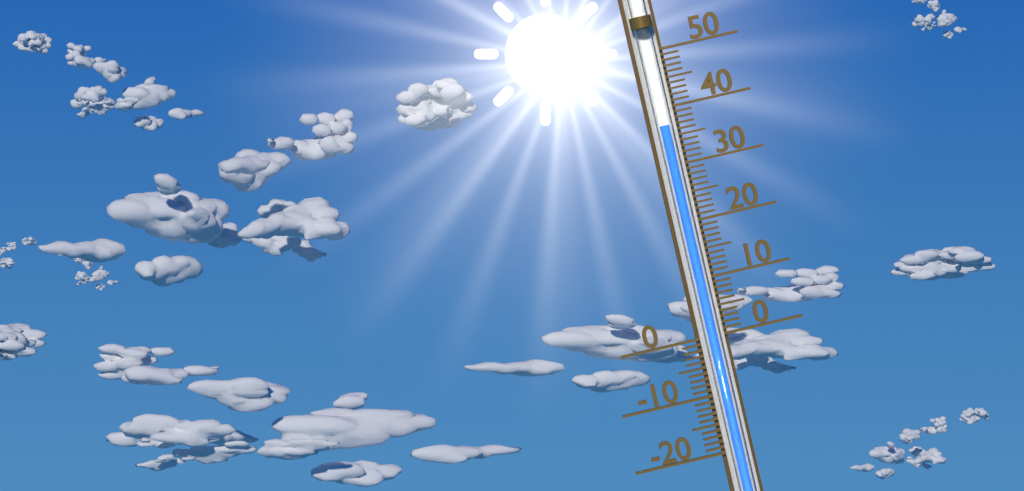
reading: 37 (no unit)
